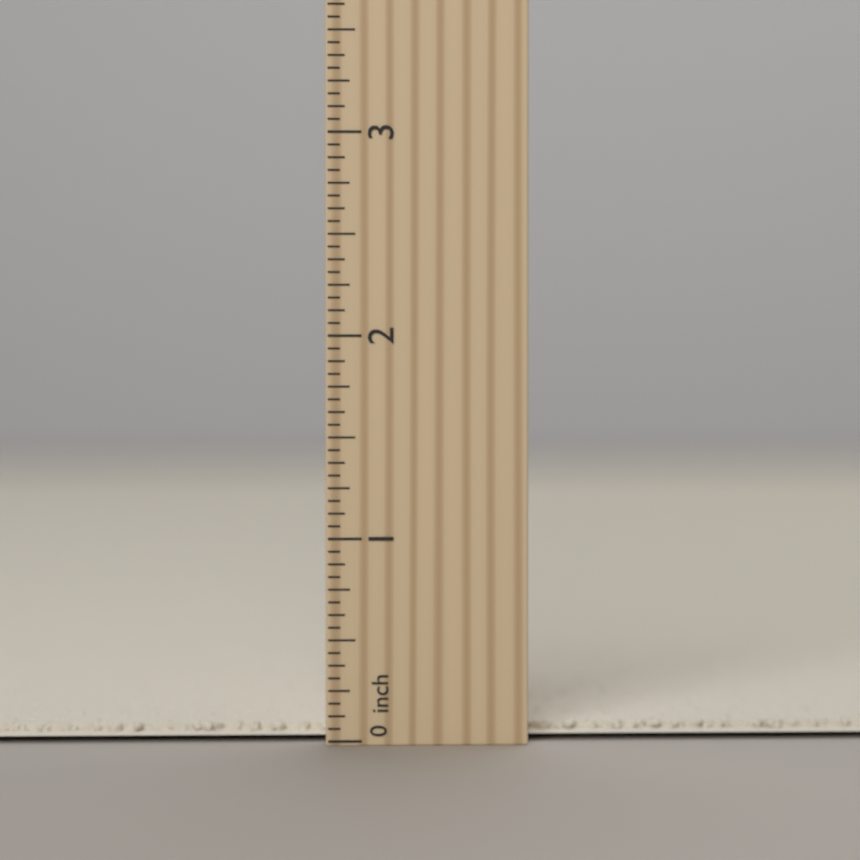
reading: 0.0625 inch
